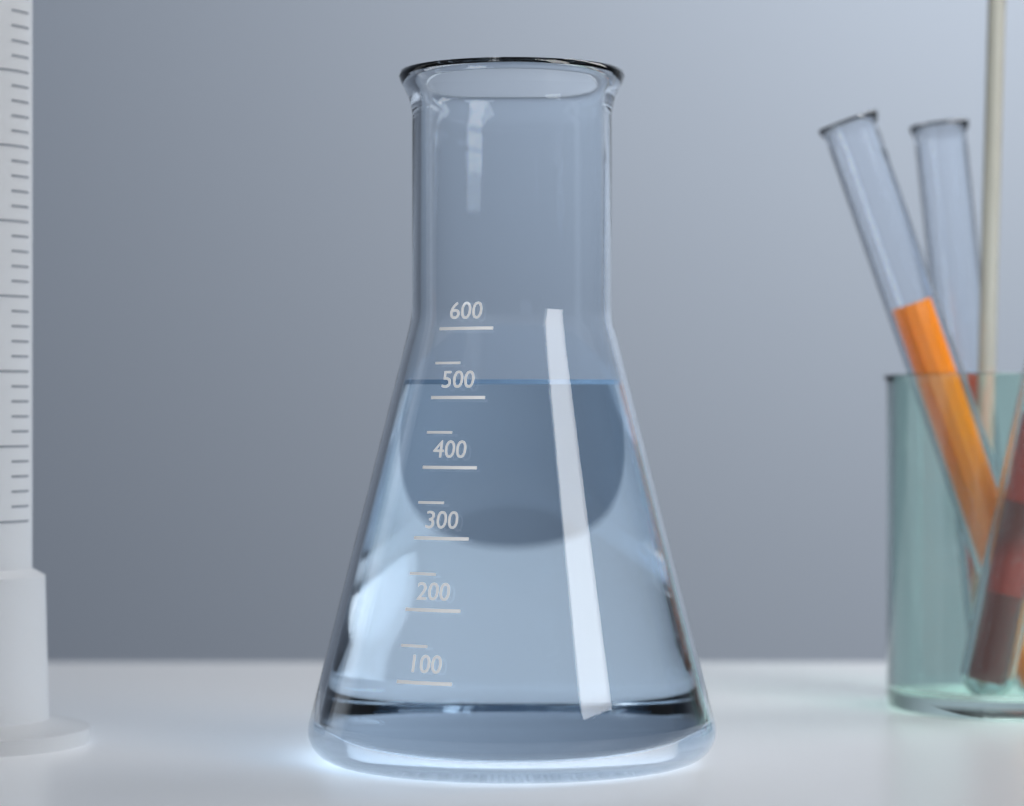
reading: 525 (no unit)
